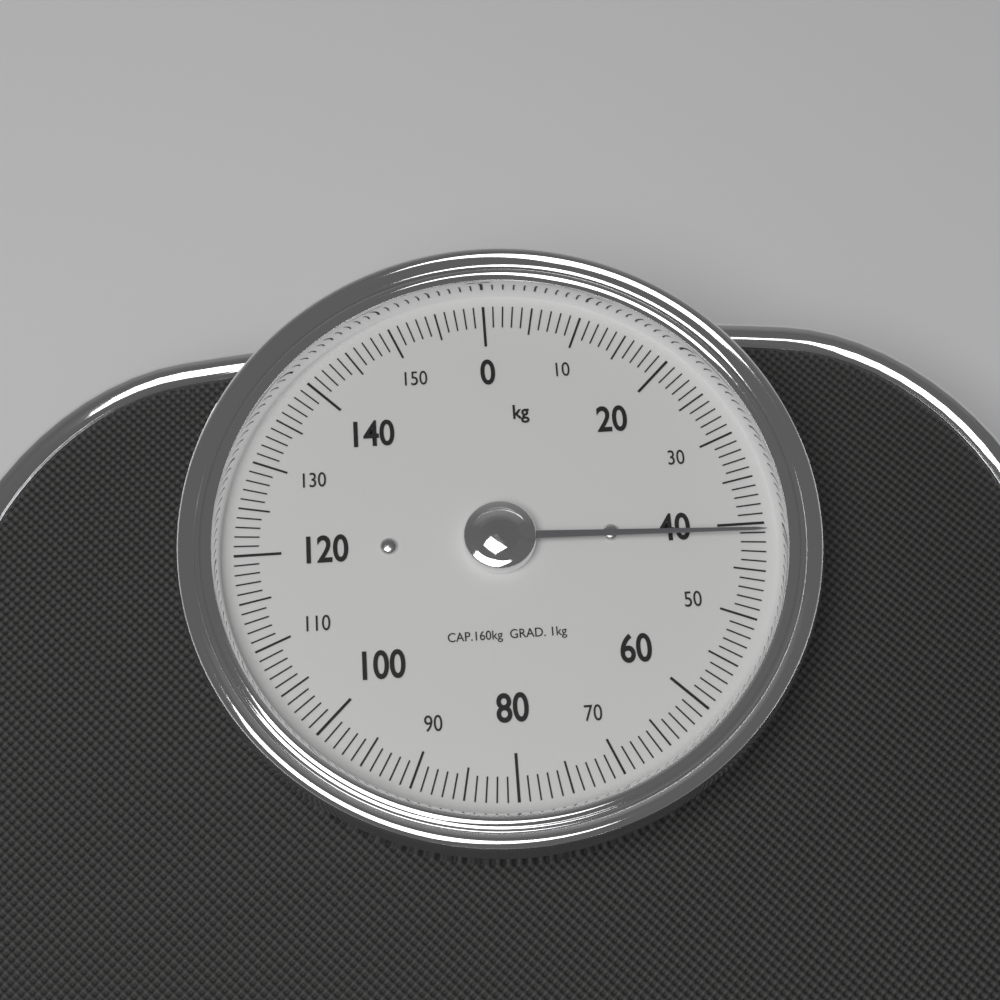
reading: 41 kg
